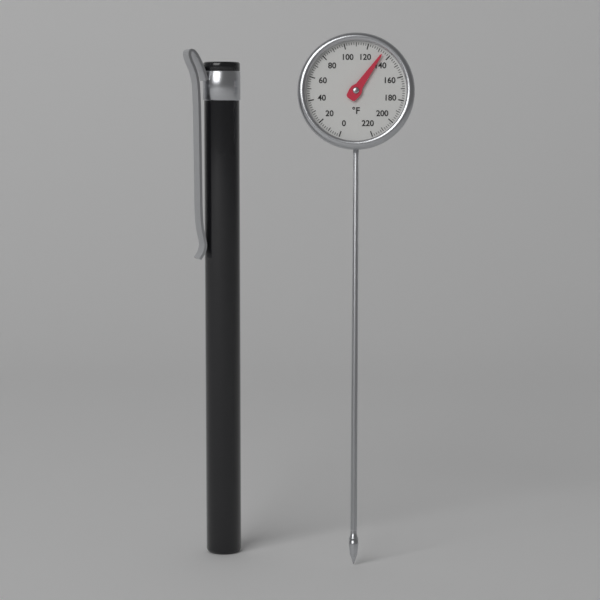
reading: 134 °F
